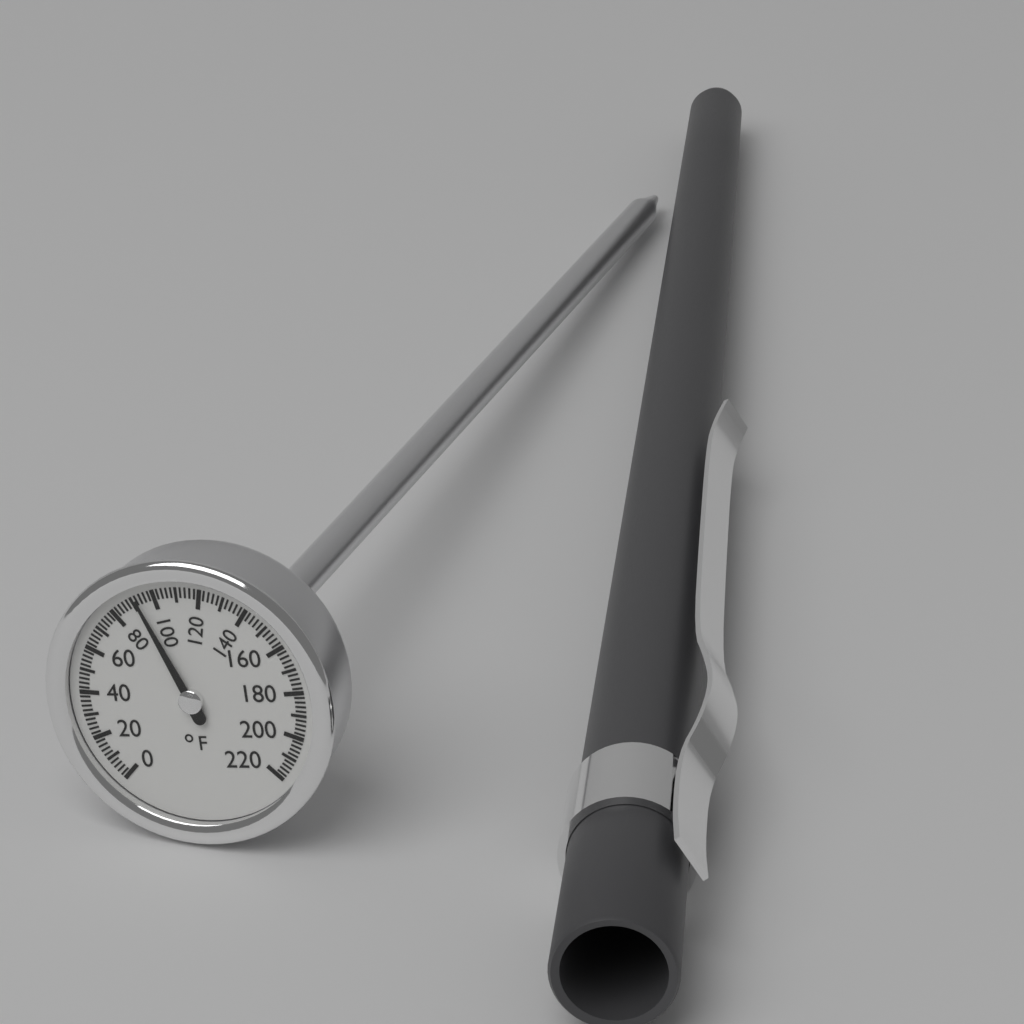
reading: 92 °F
